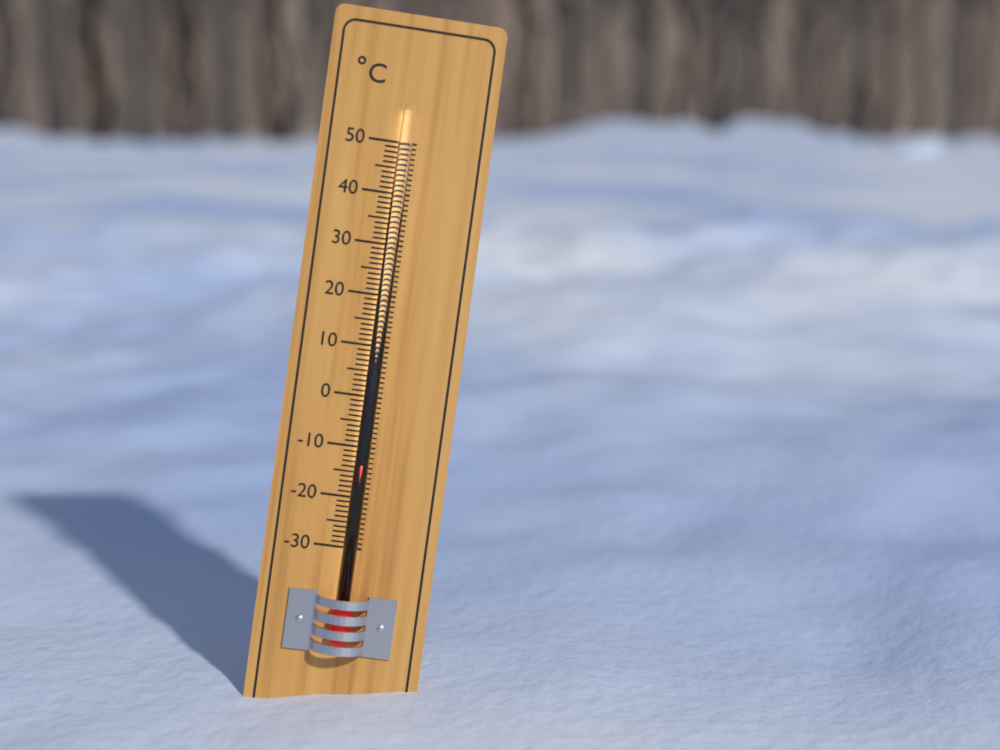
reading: -13 °C
